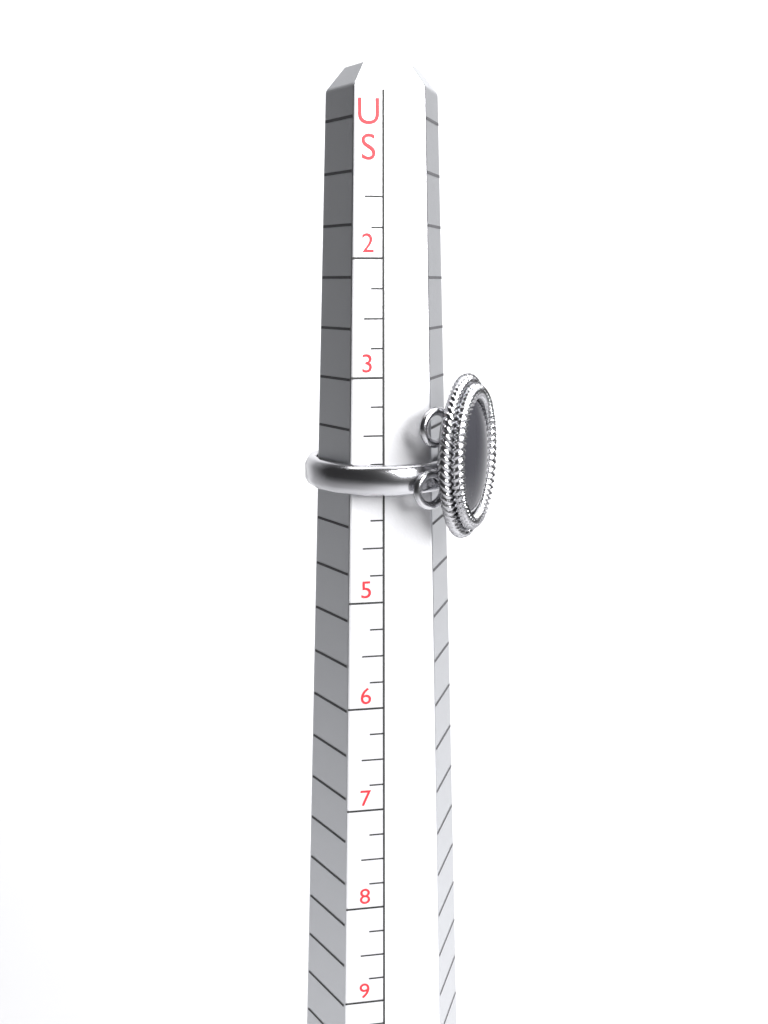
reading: 4.00 US
